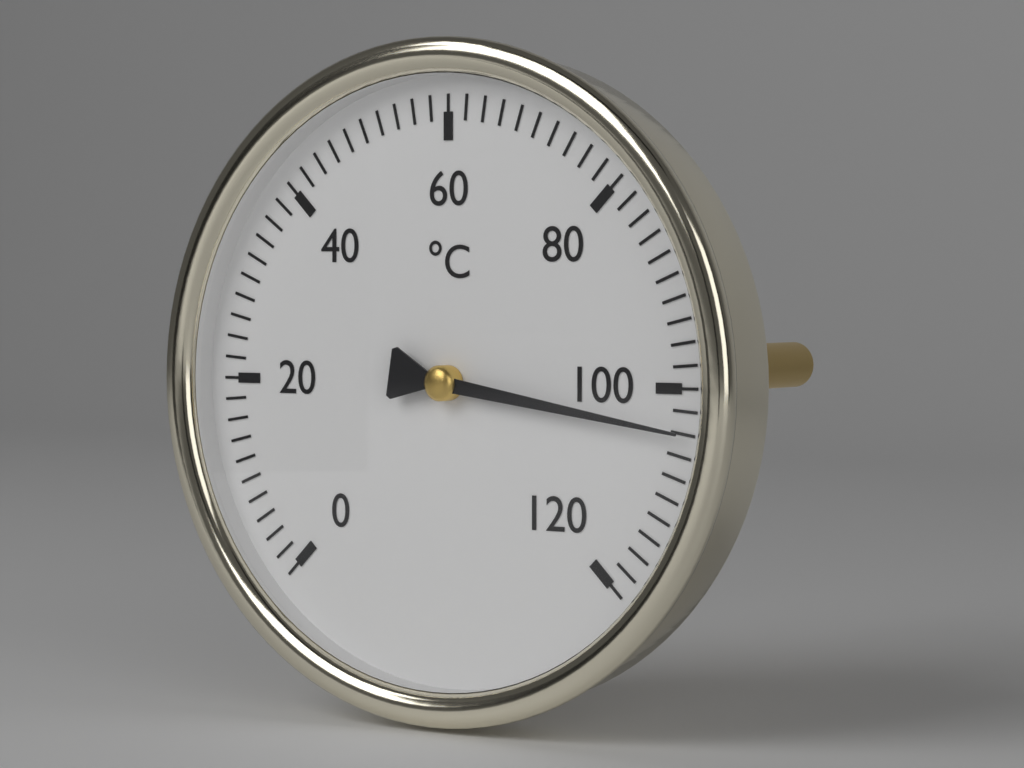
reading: 104 °C
